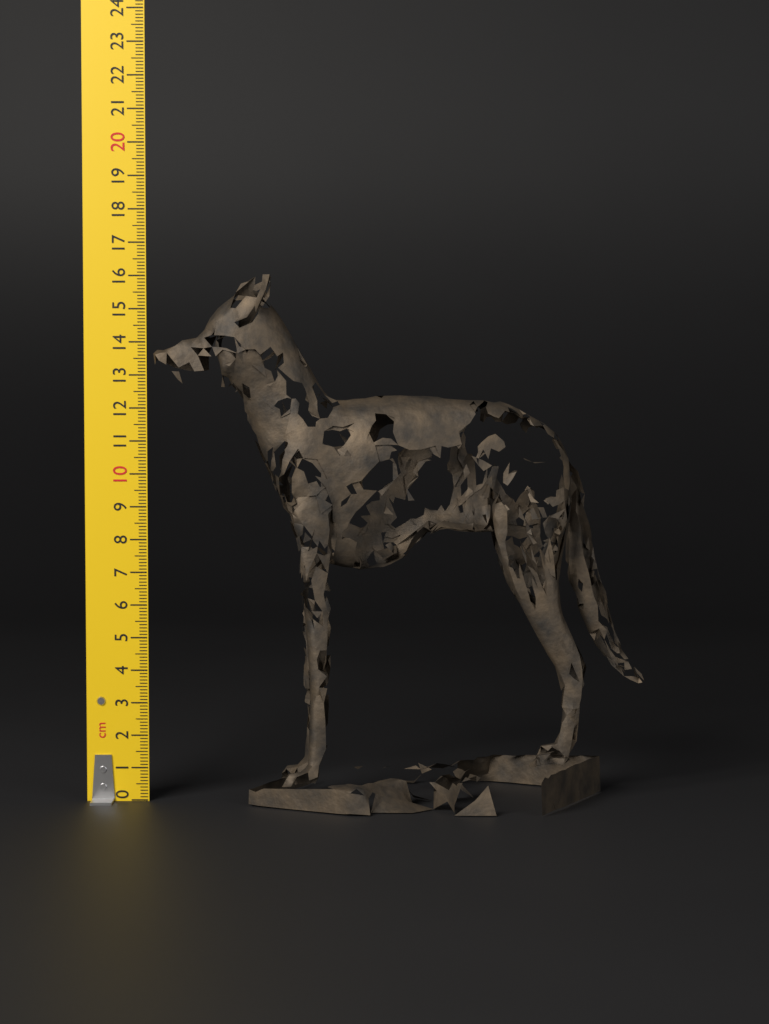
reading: 16.0 cm
